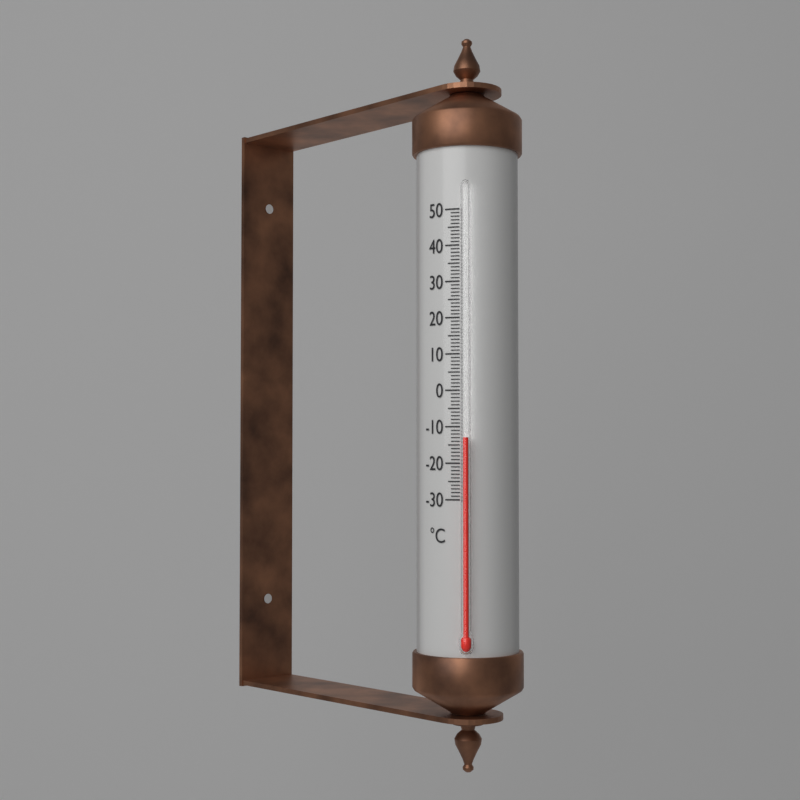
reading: -13 °C
